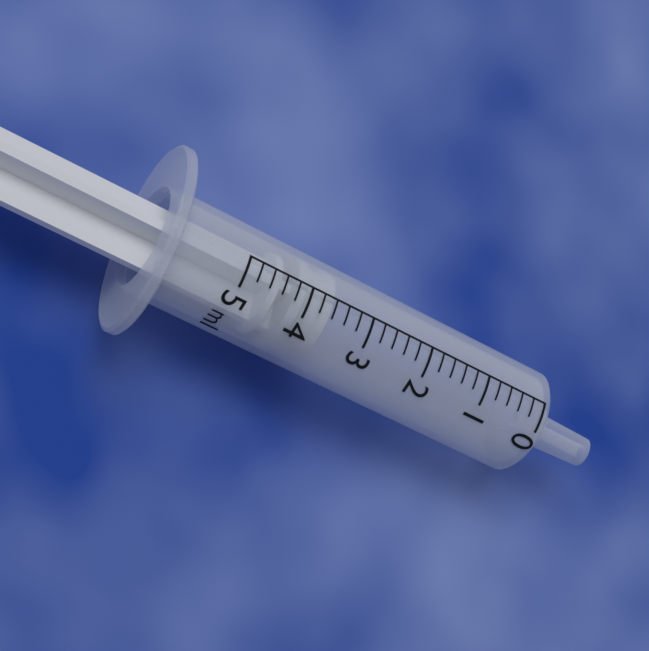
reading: 3.6 ml
